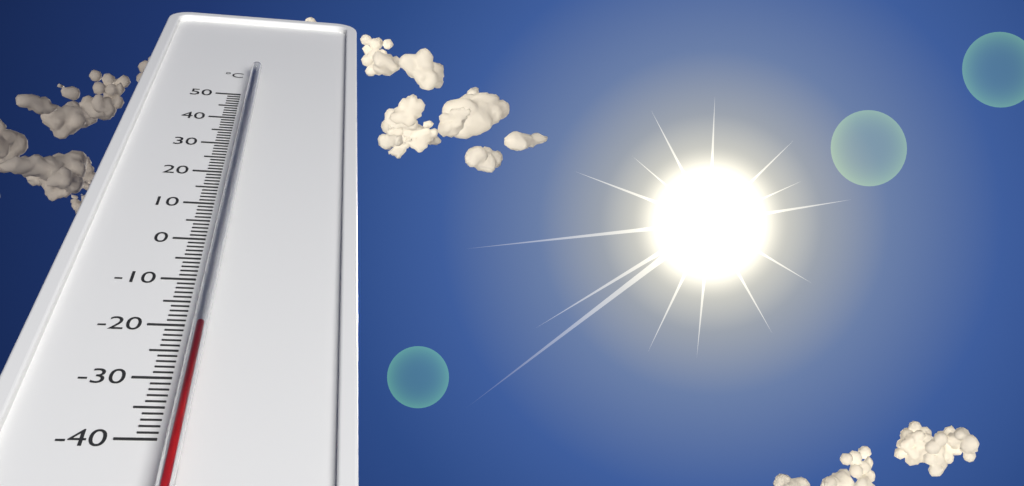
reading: -22 °C
